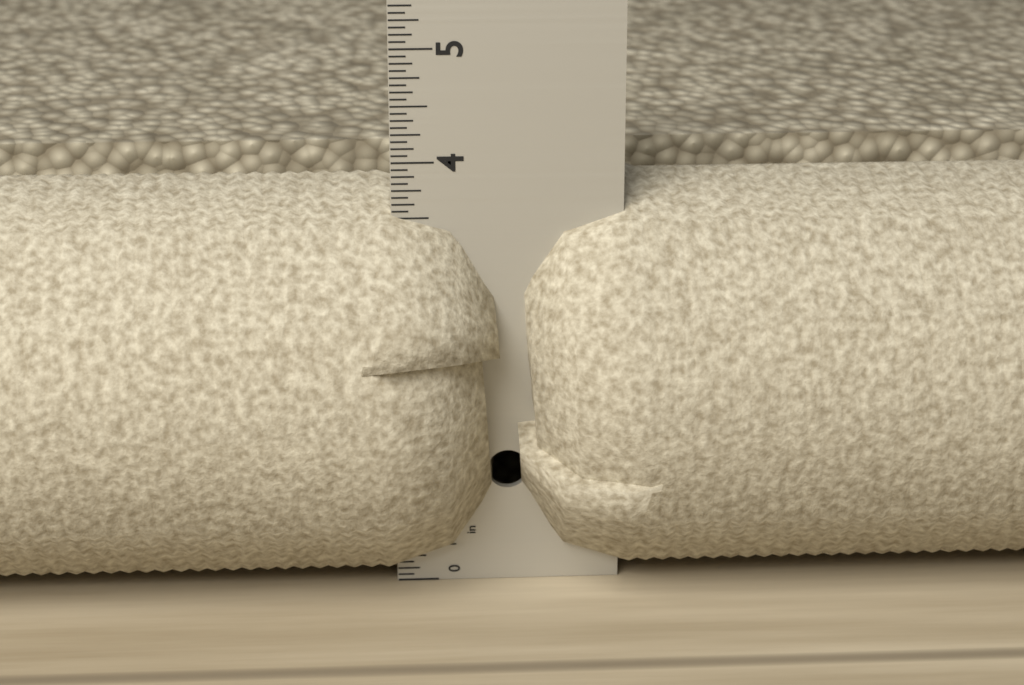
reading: 3.7500 in
